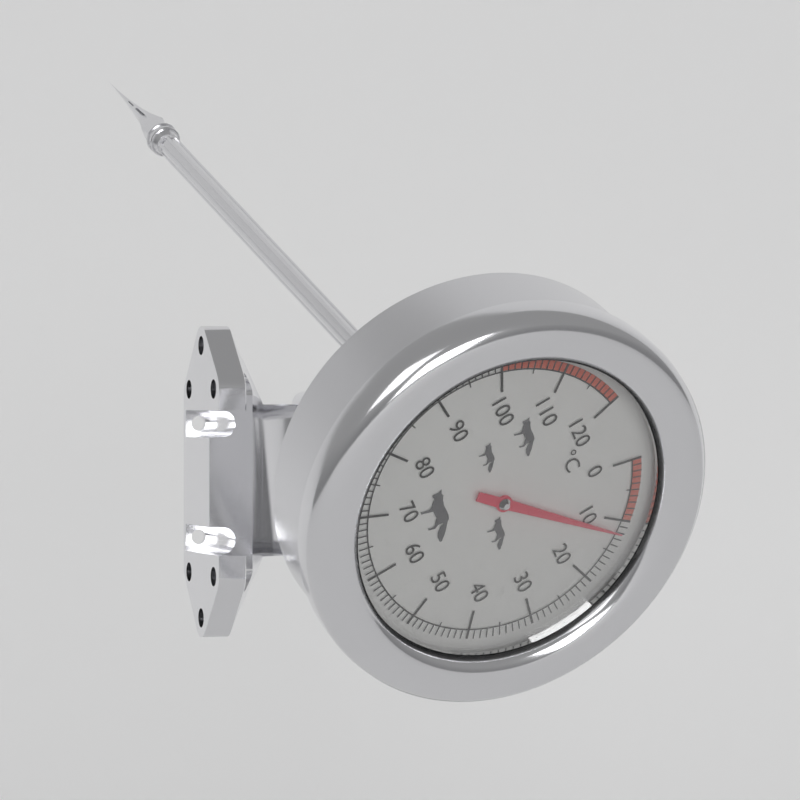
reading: 12 °C
